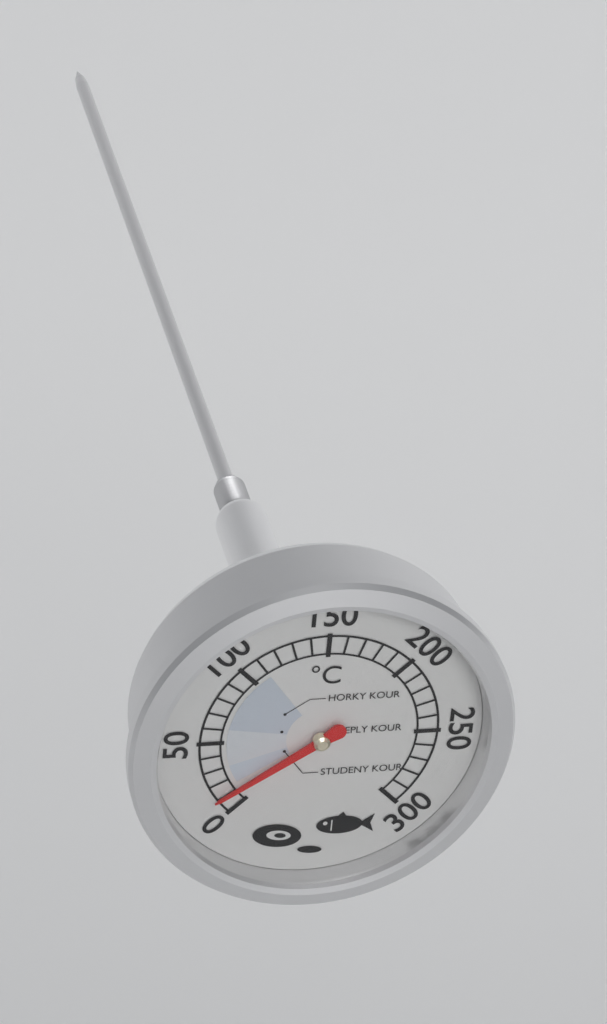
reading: 12 °C
